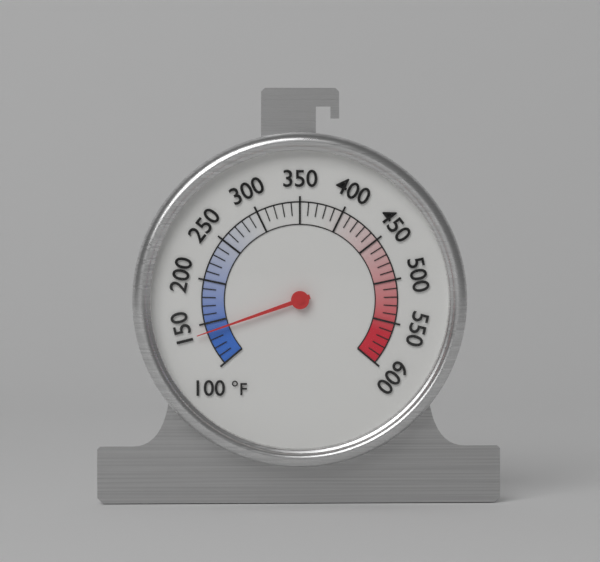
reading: 140 °F
